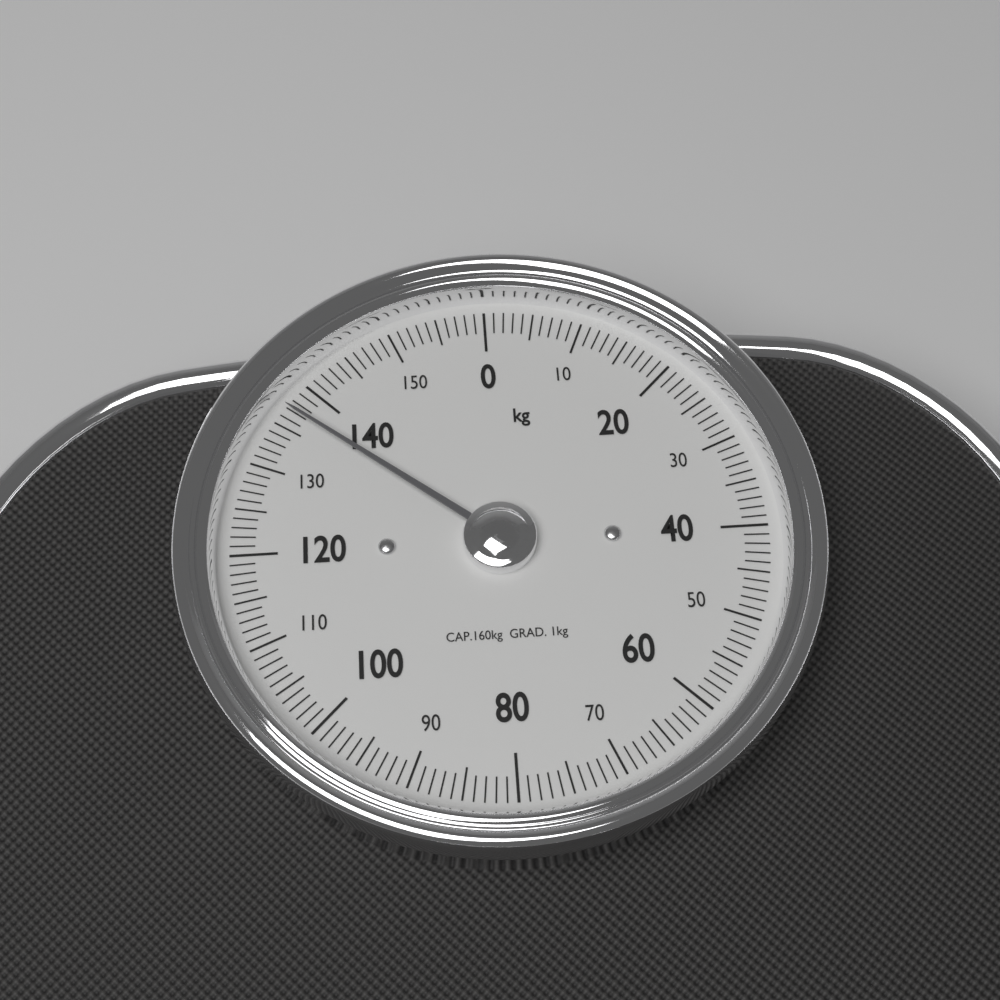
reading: 137 kg
